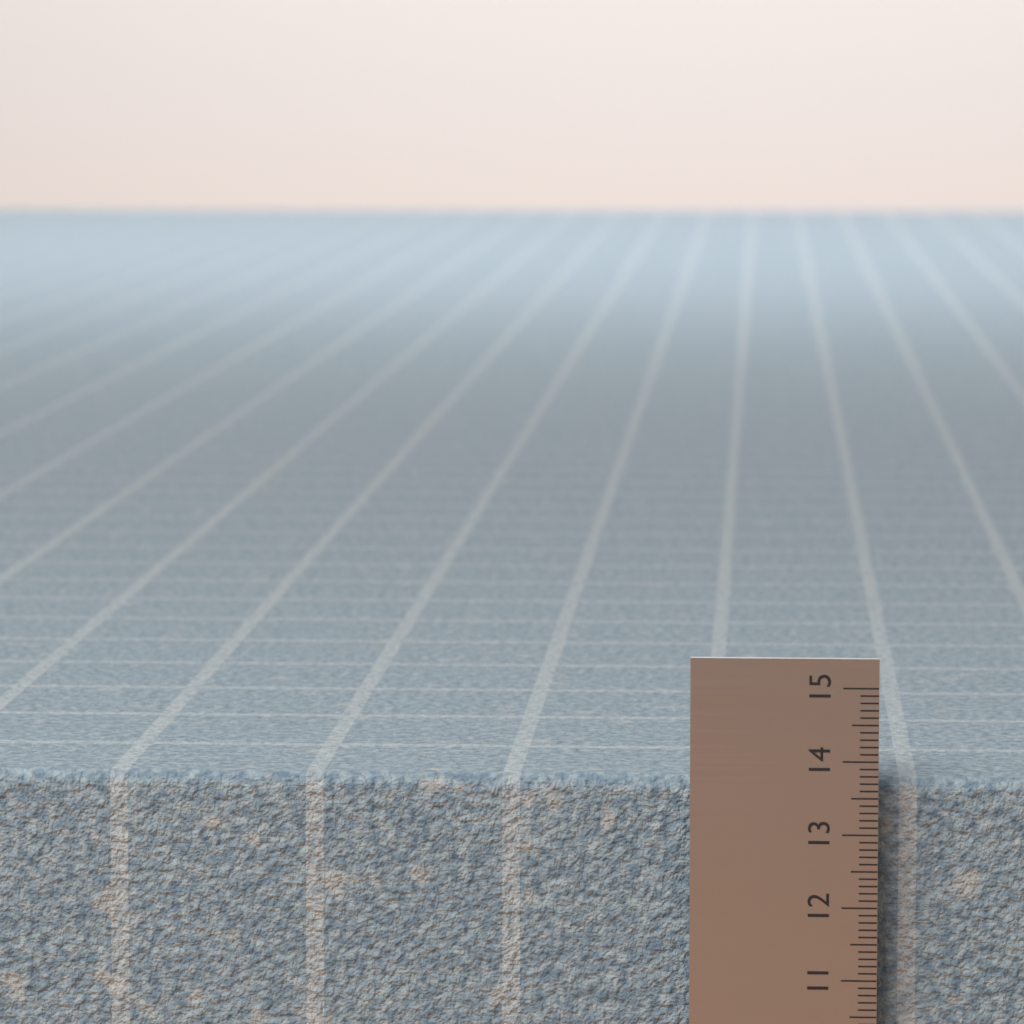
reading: 13.7 (no unit)
